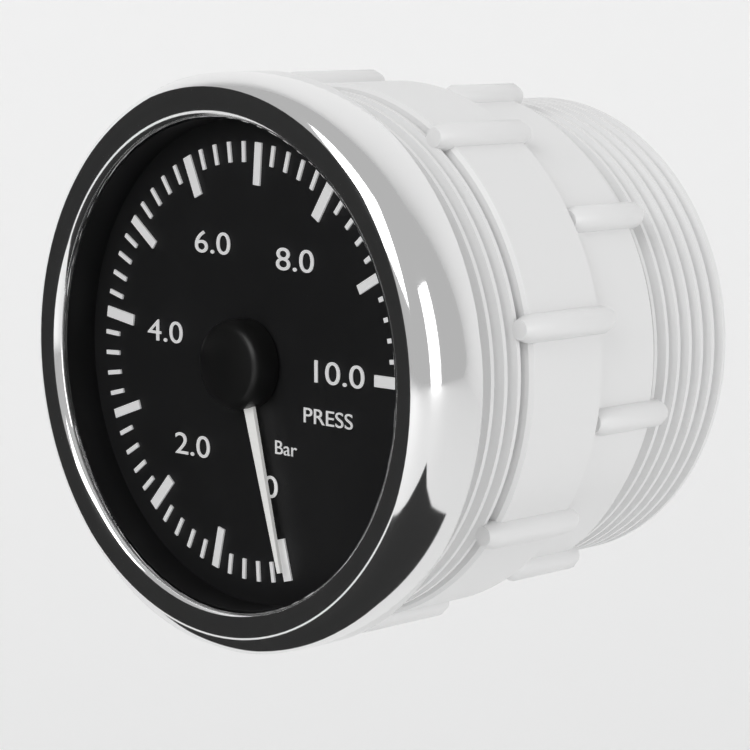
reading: 0.0 bar
